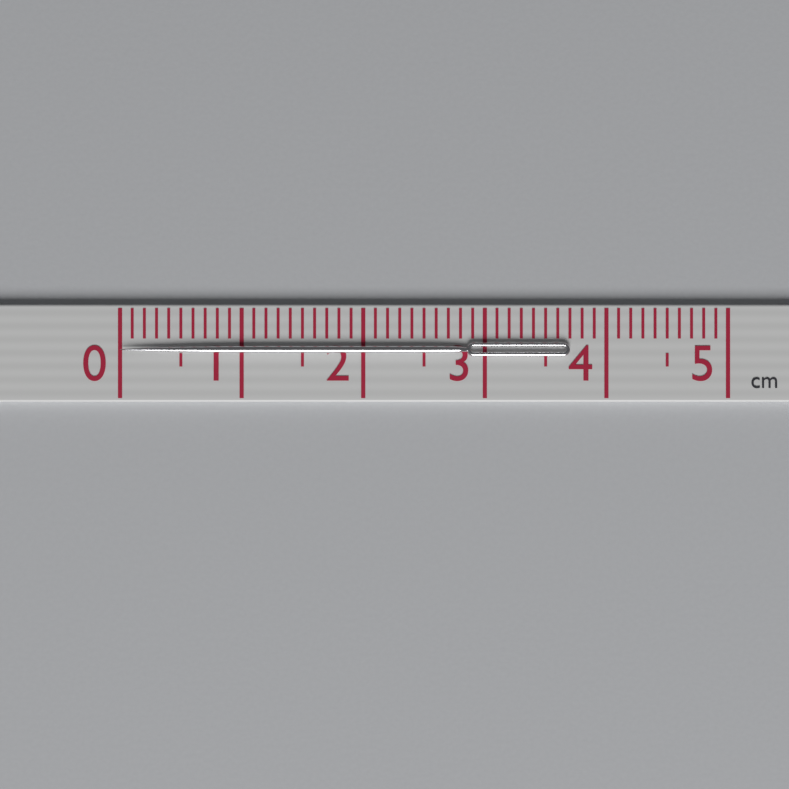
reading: 3.7 cm
